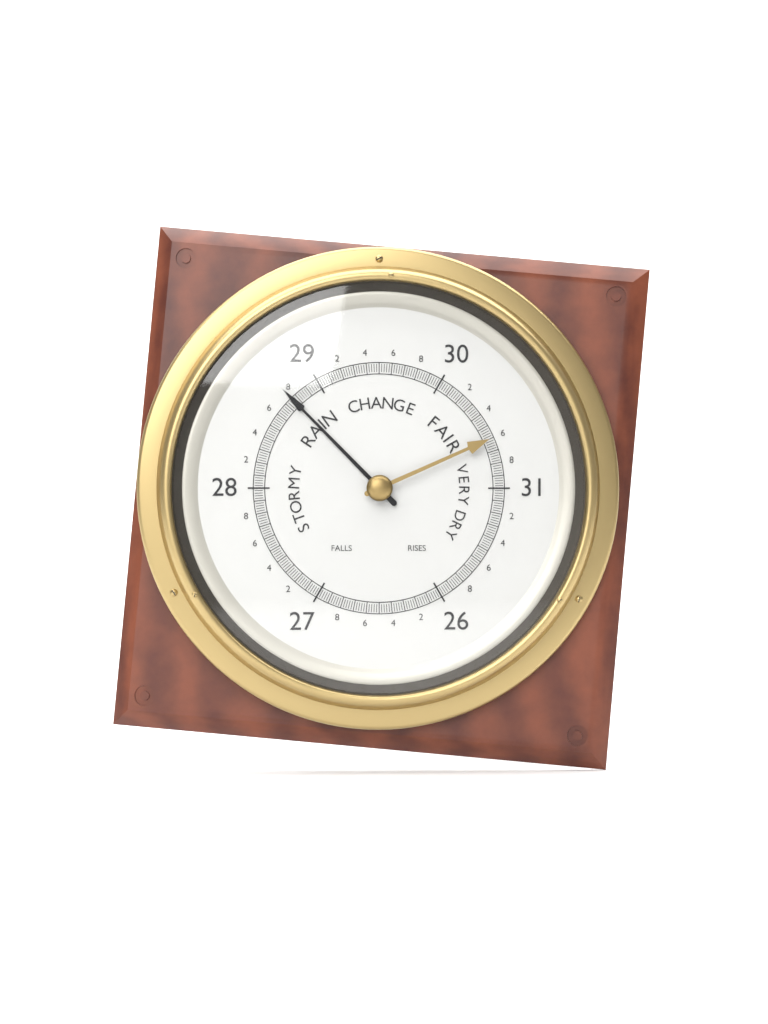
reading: 28.76 (no unit)
